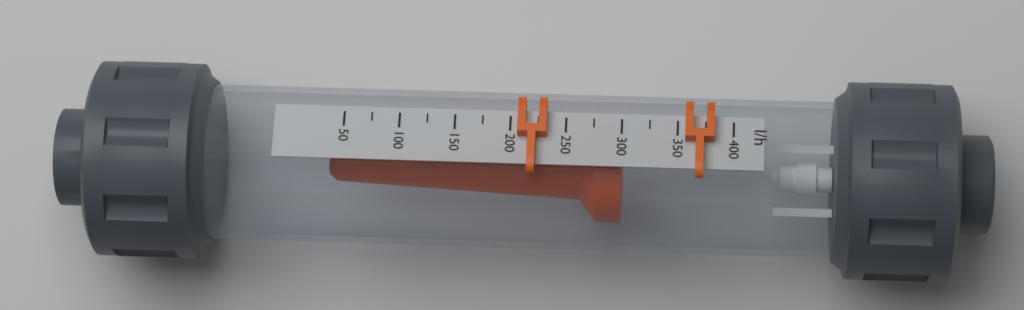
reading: 300 l/h
